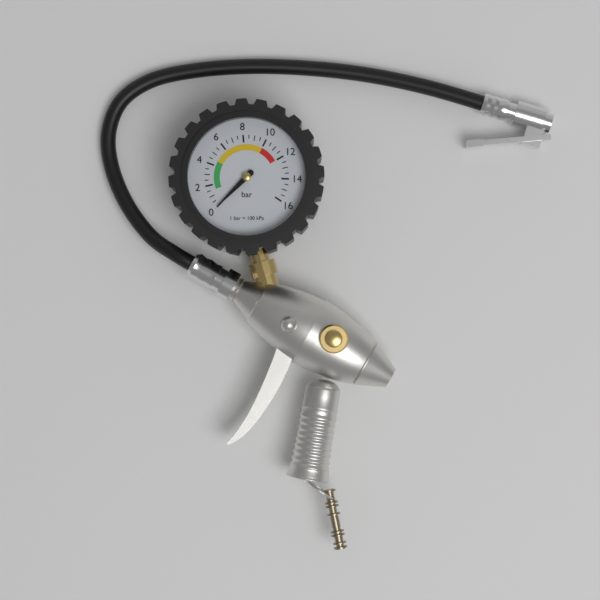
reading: 0.0 bar
